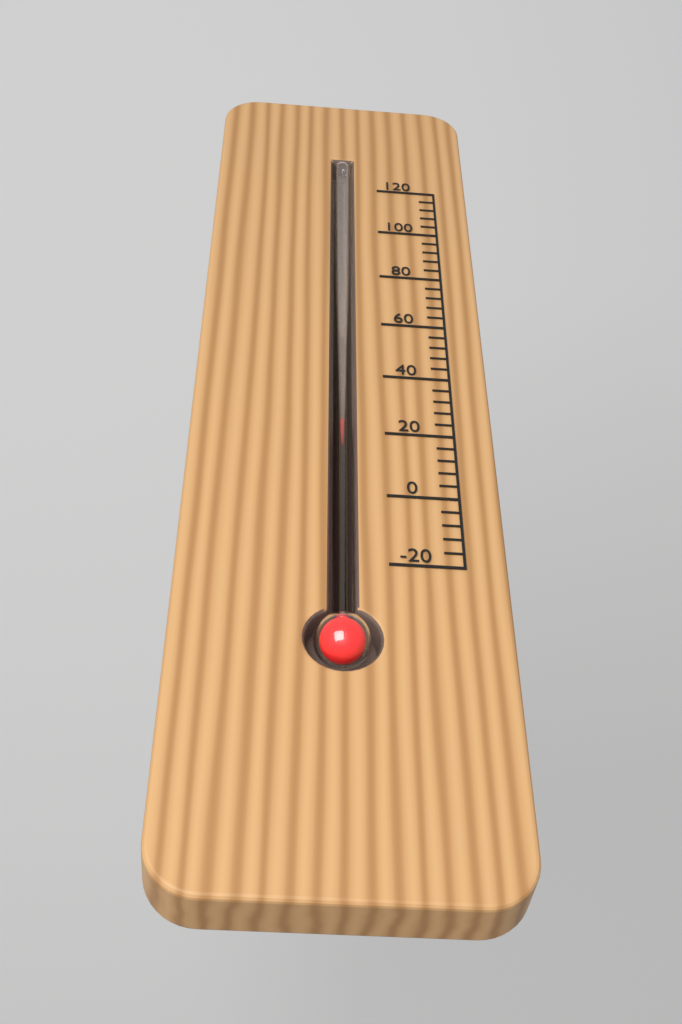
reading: 24 (no unit)
